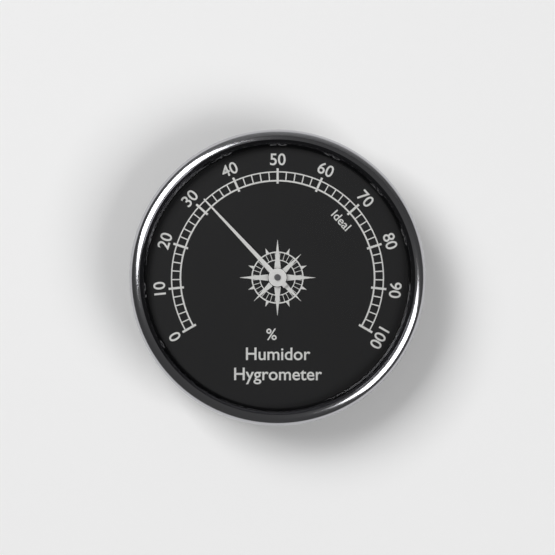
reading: 32 %
